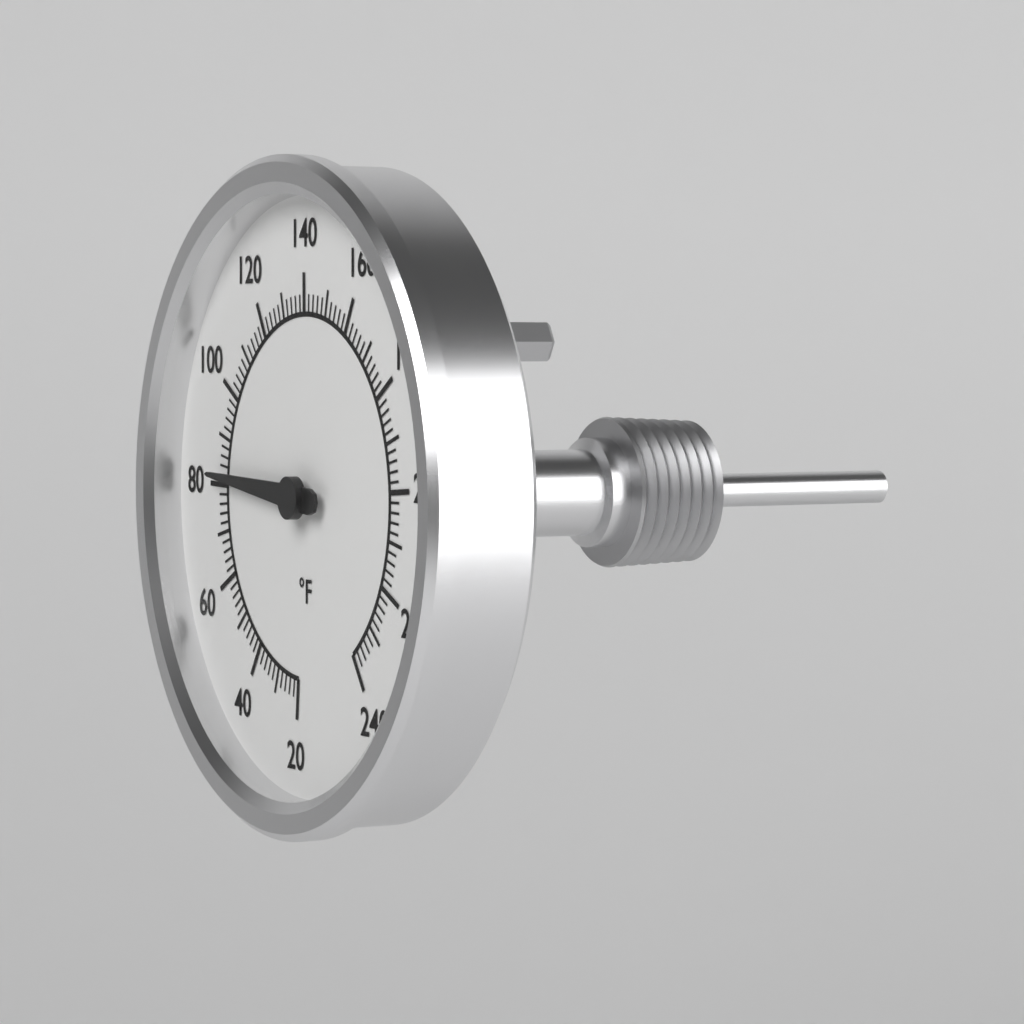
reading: 82 °F
